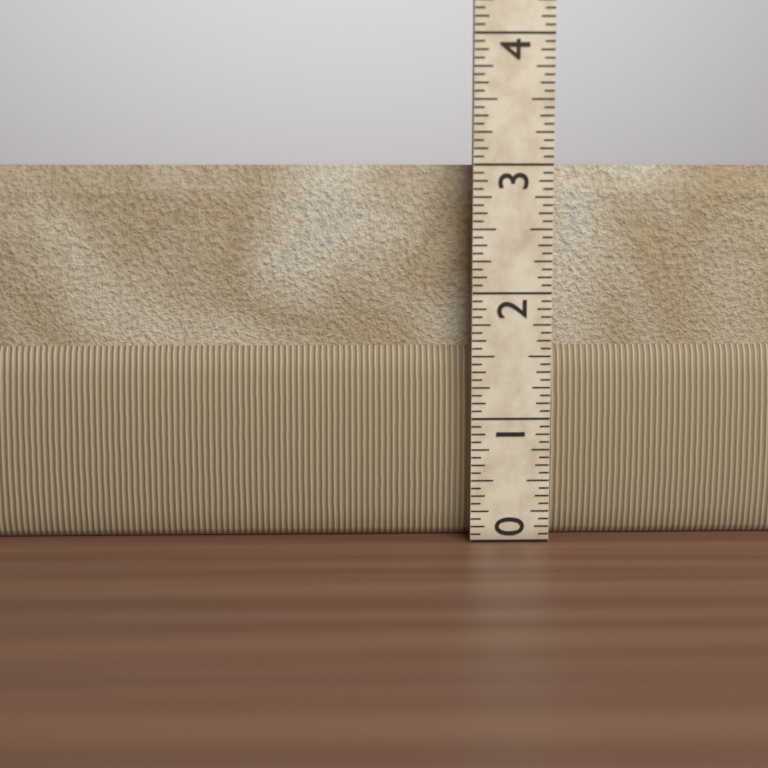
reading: 3.0000 (no unit)
